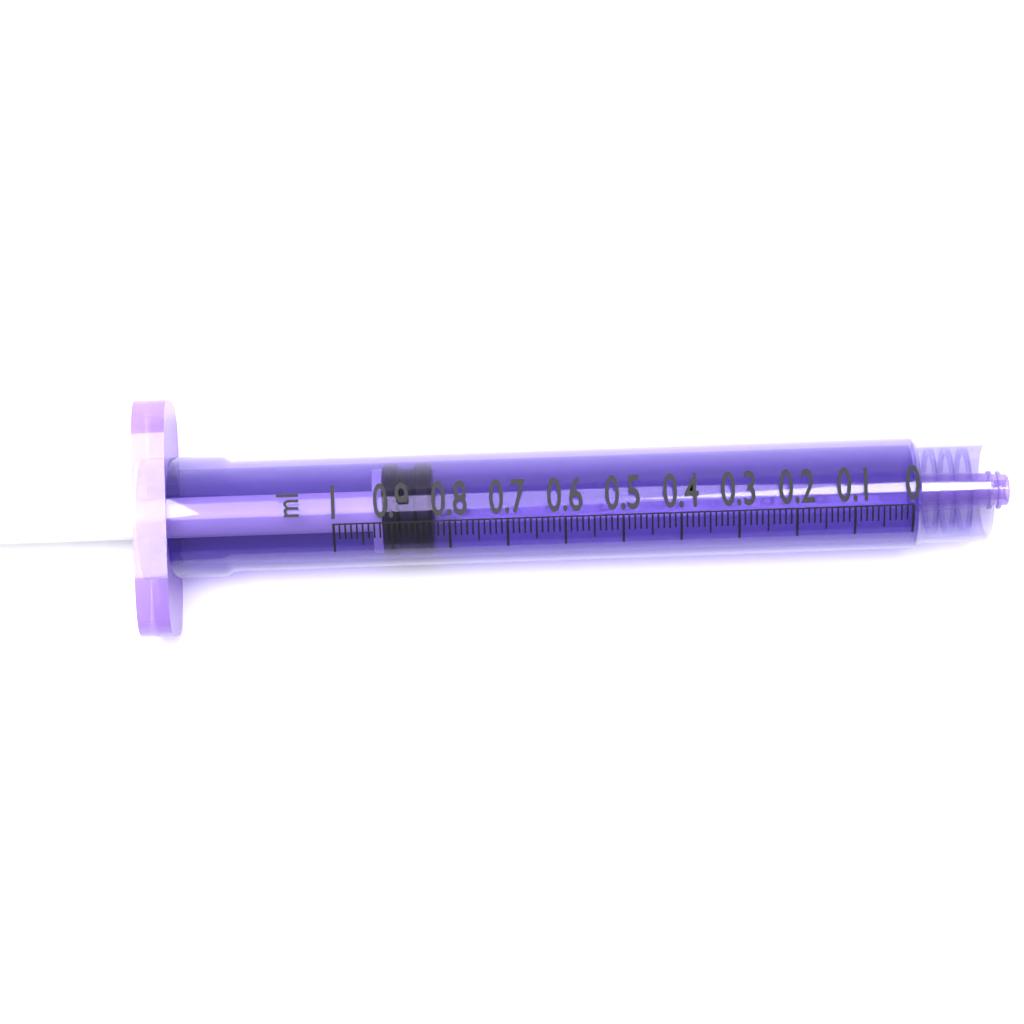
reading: 0.83 ml
